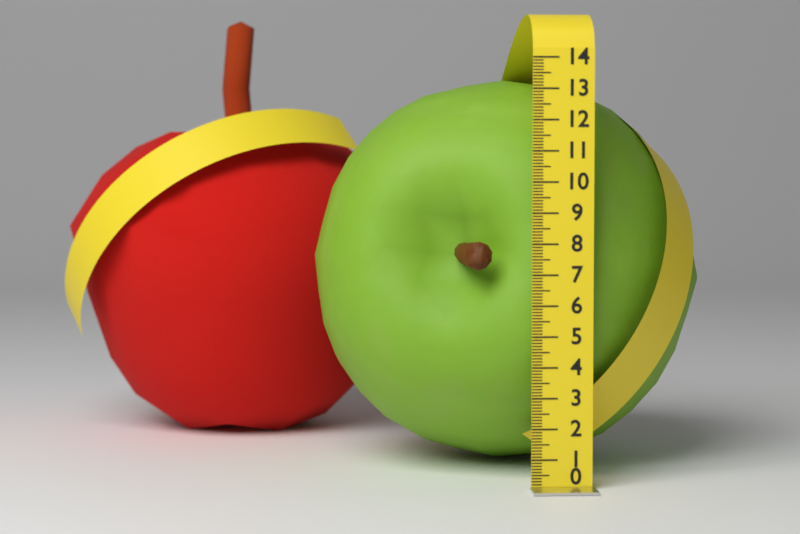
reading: 13.5 (no unit)
